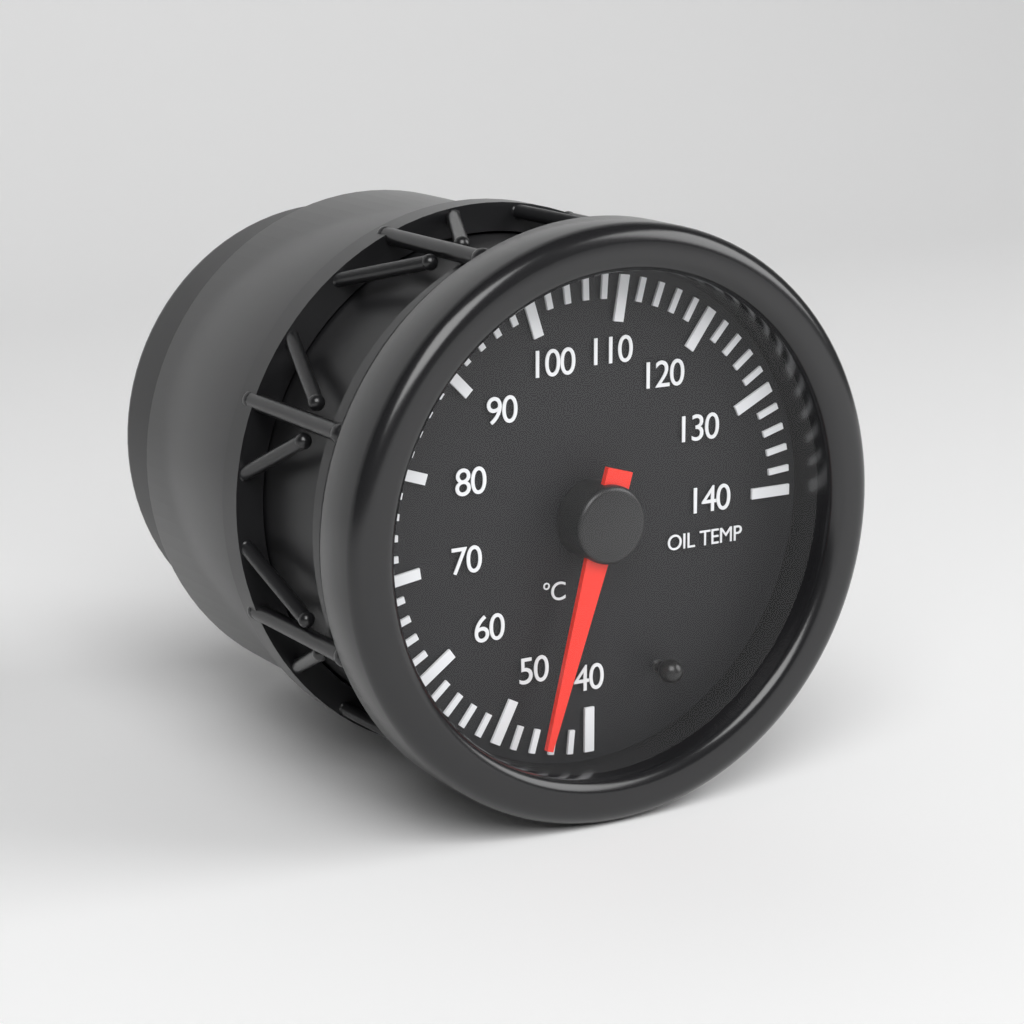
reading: 46 °C
